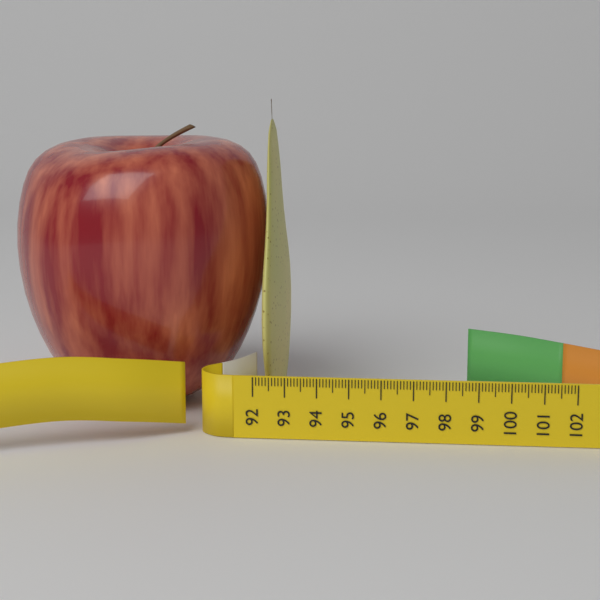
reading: 92.6 (no unit)
